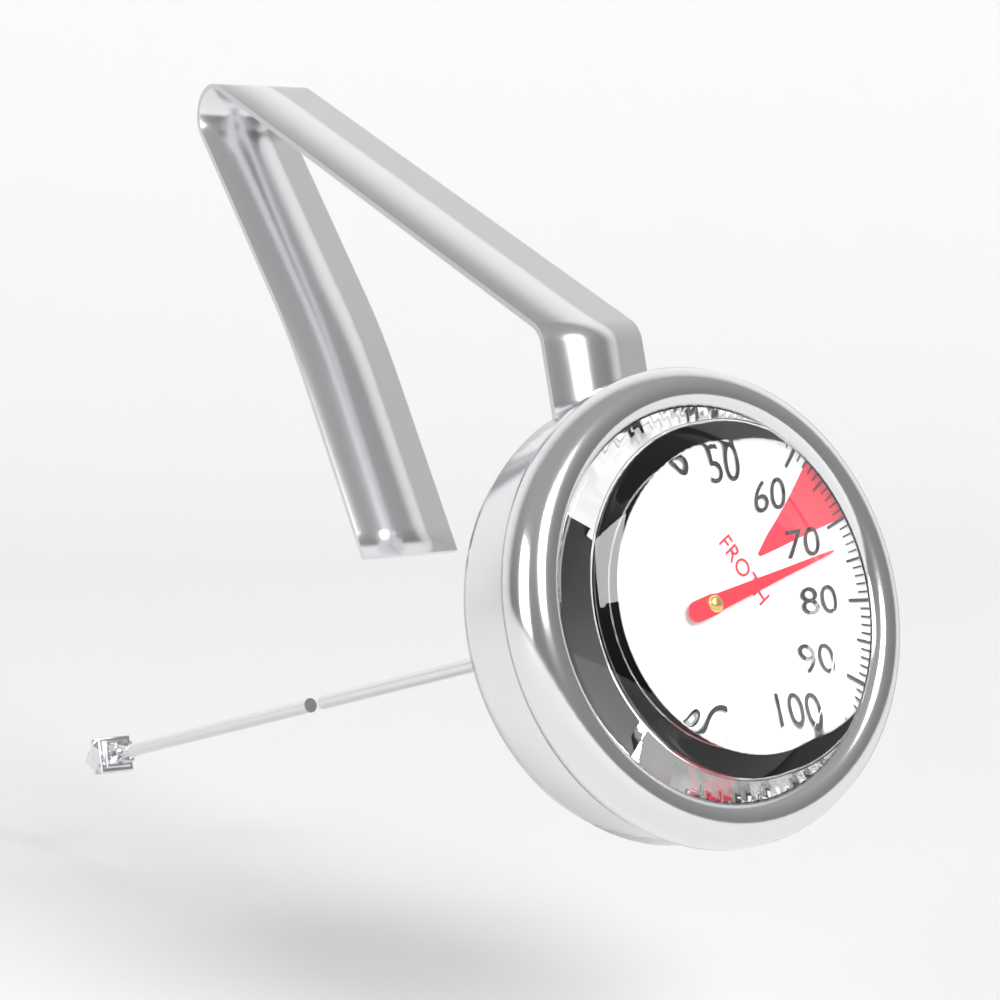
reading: 73 °C
